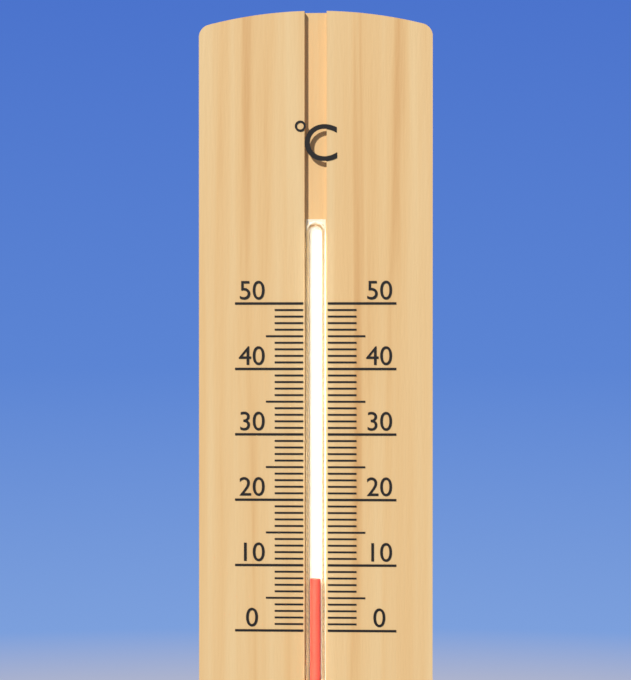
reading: 8 °C
